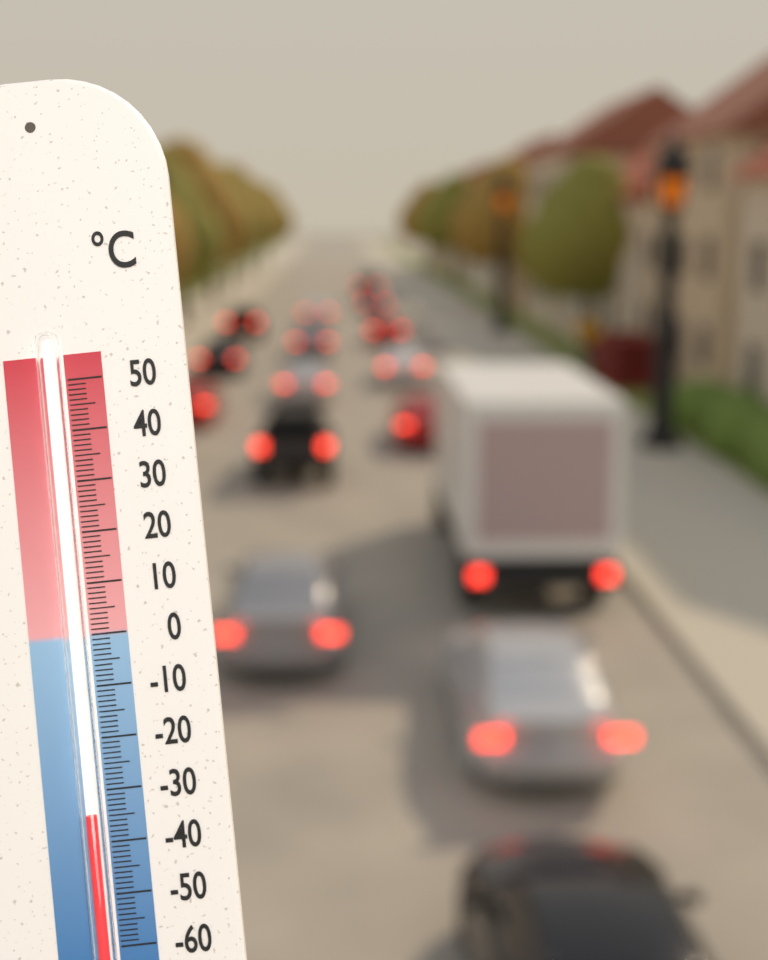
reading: -34 °C
